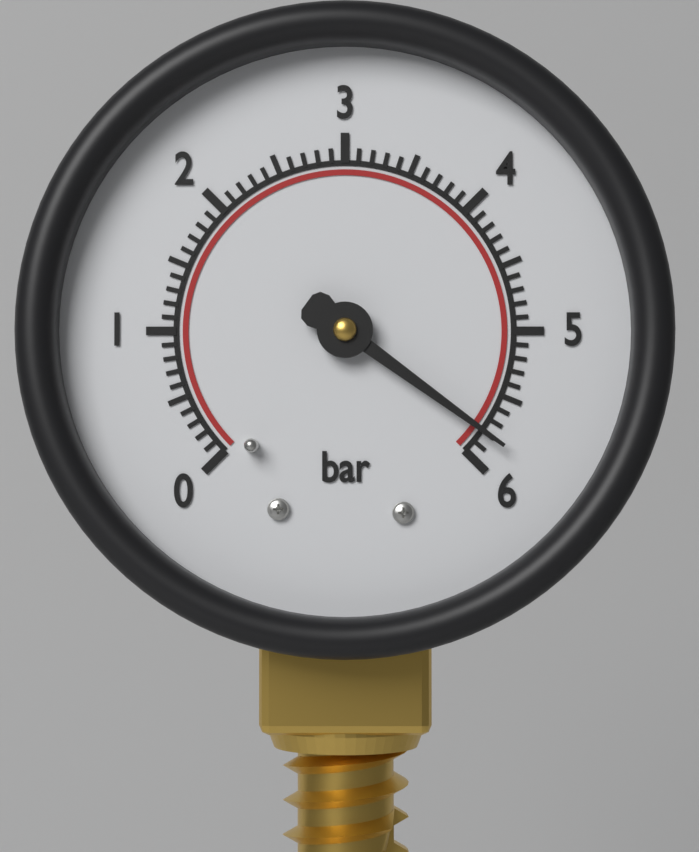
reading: 5.8 bar
